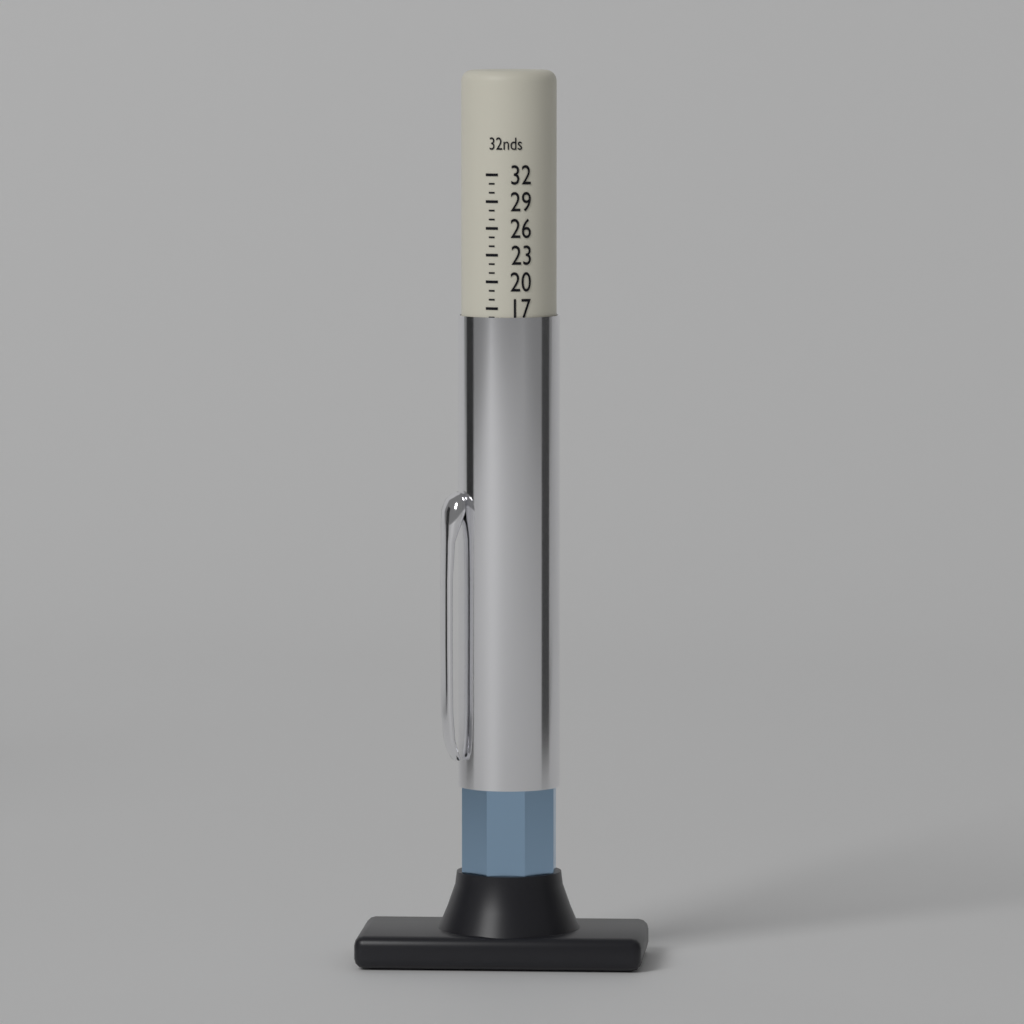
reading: 16 32nds
